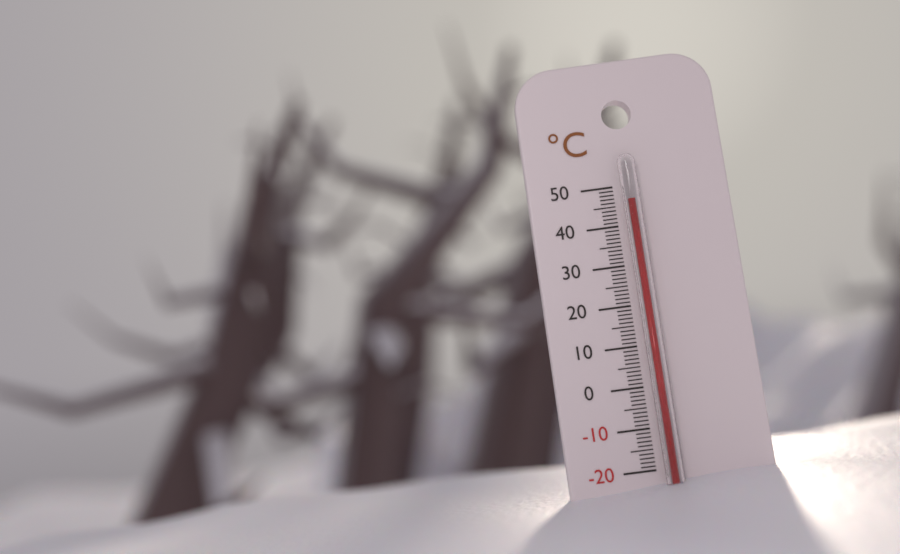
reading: 46 °C
